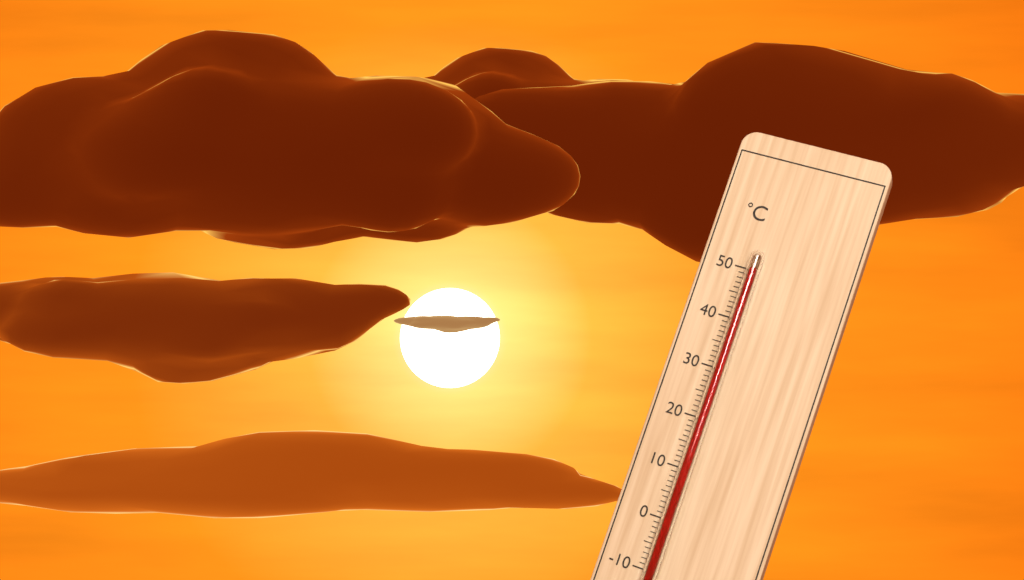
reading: 50 °C
